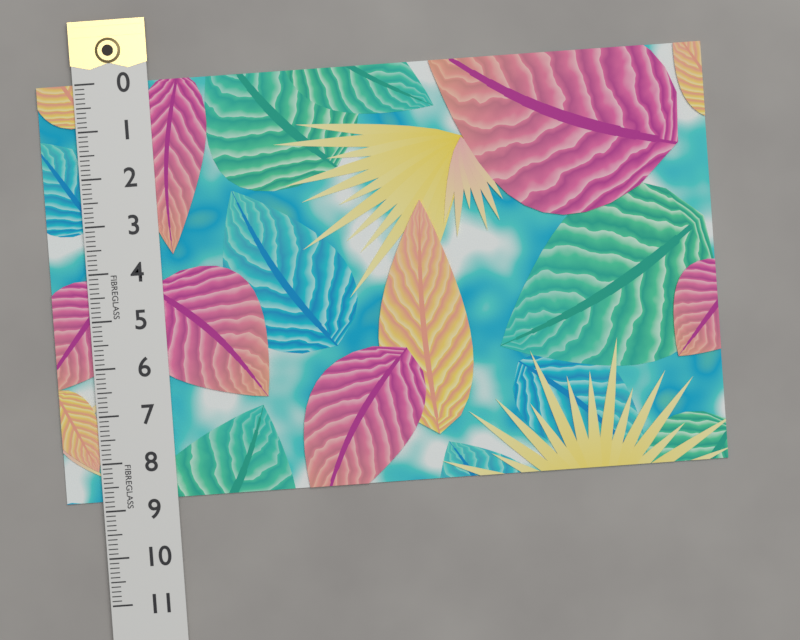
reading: 8.8 (no unit)
